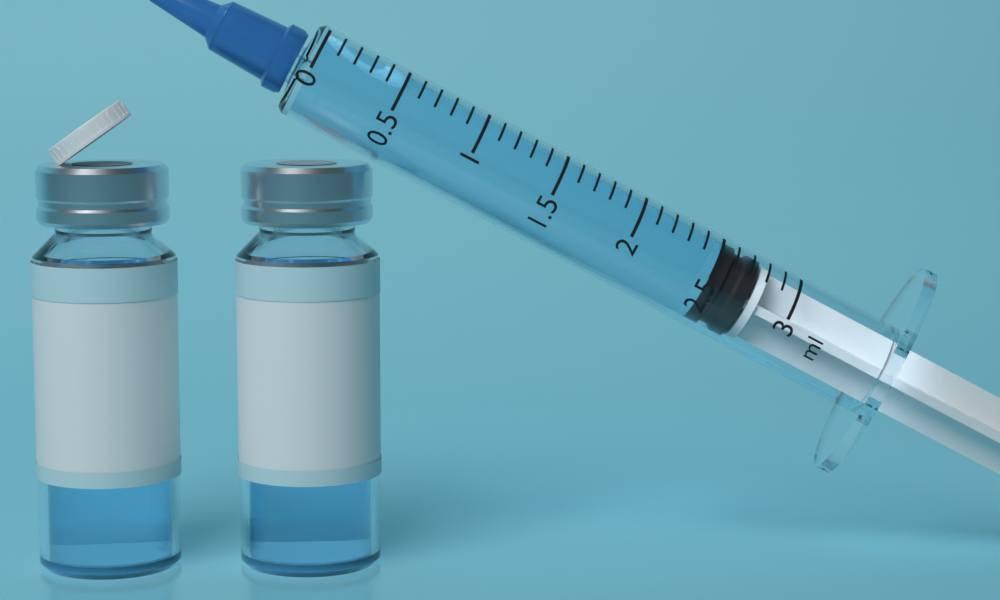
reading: 2.5 ml
